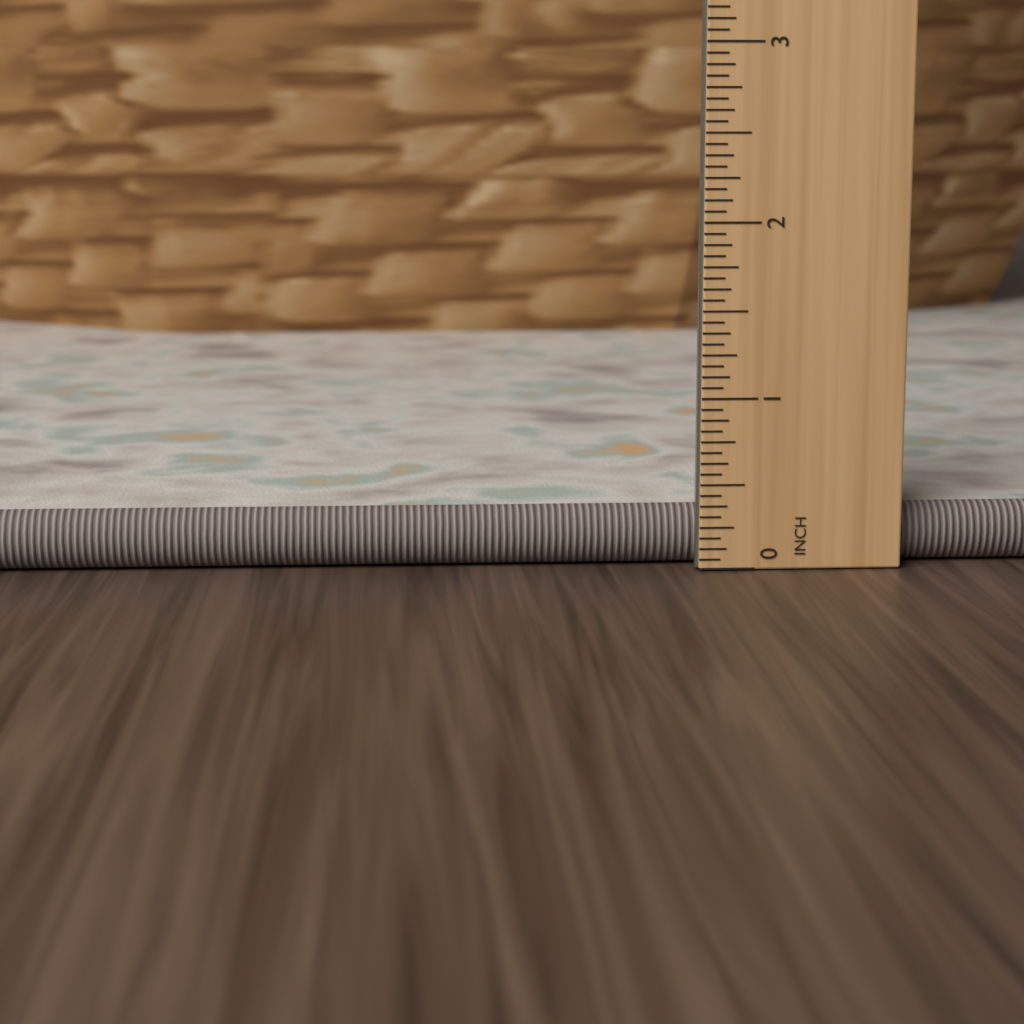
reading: 0.3750 inch
